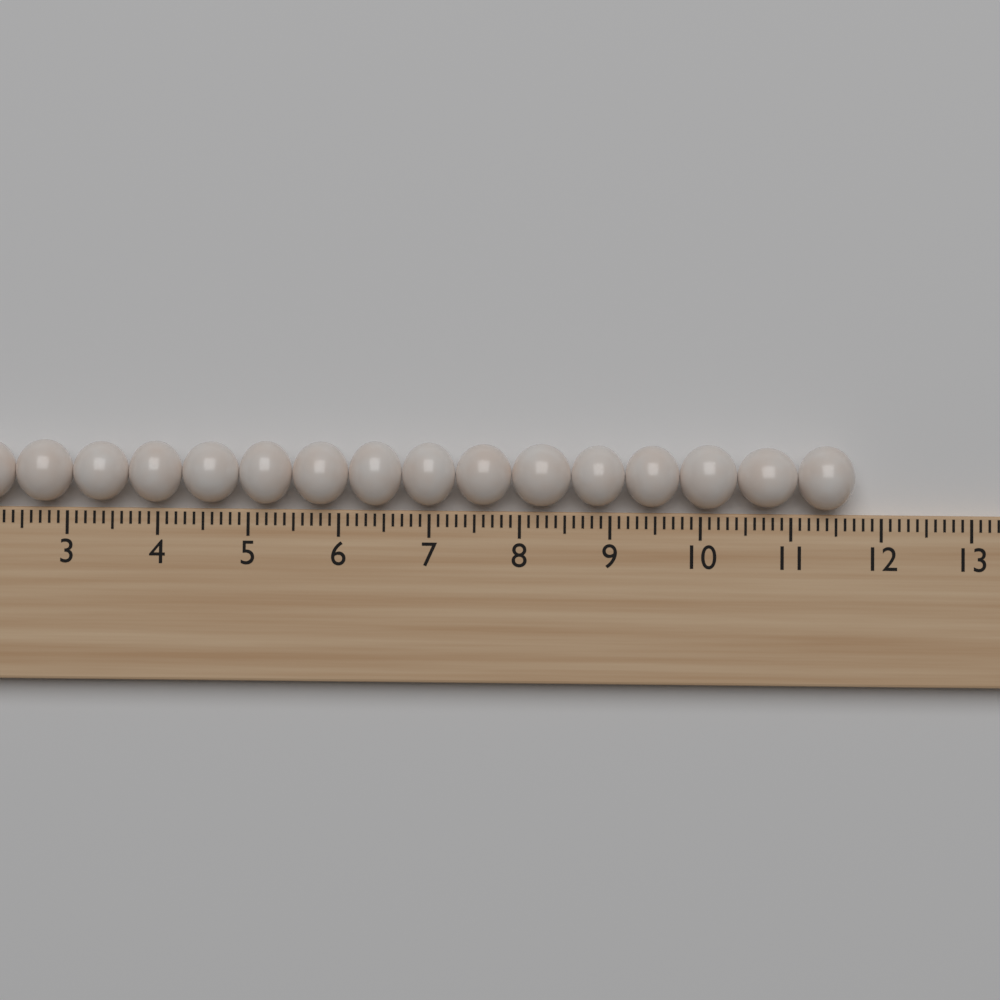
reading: 11.7 (no unit)
